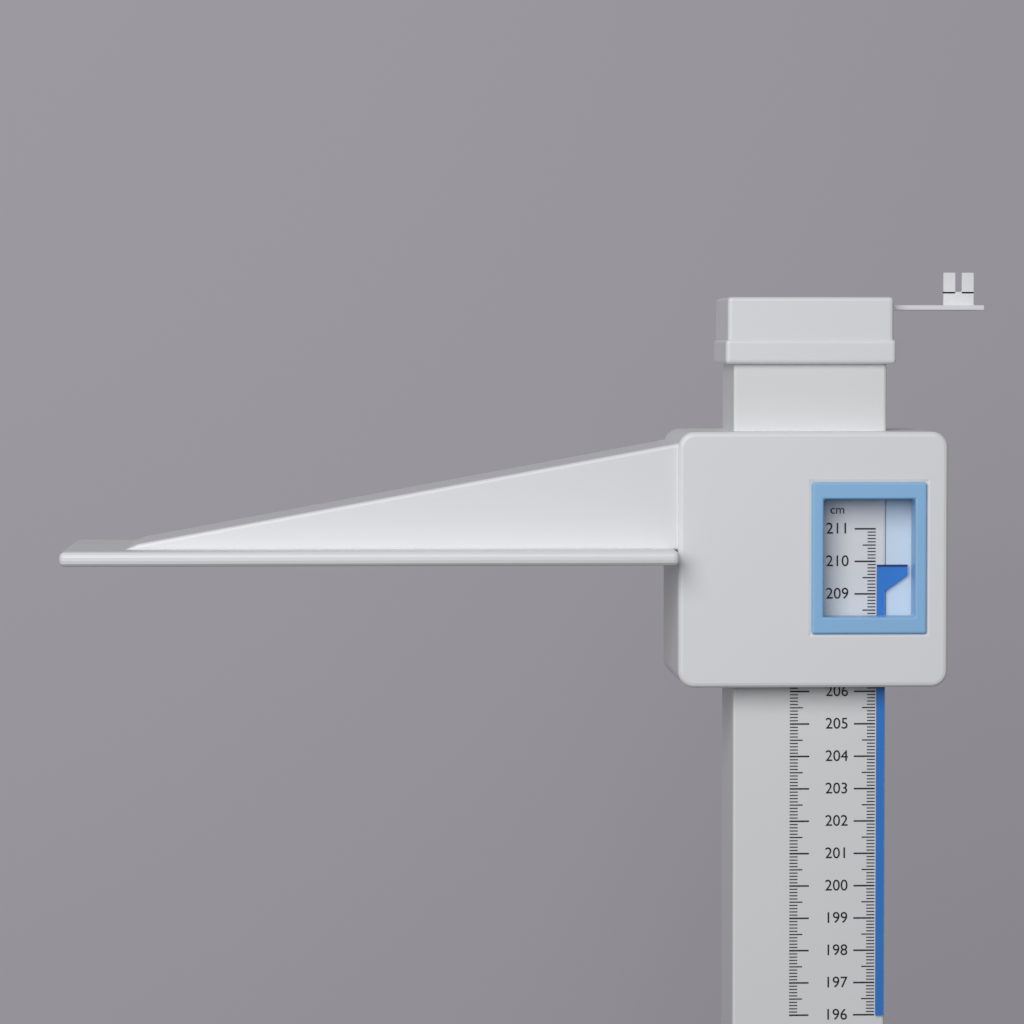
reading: 209.9 cm
